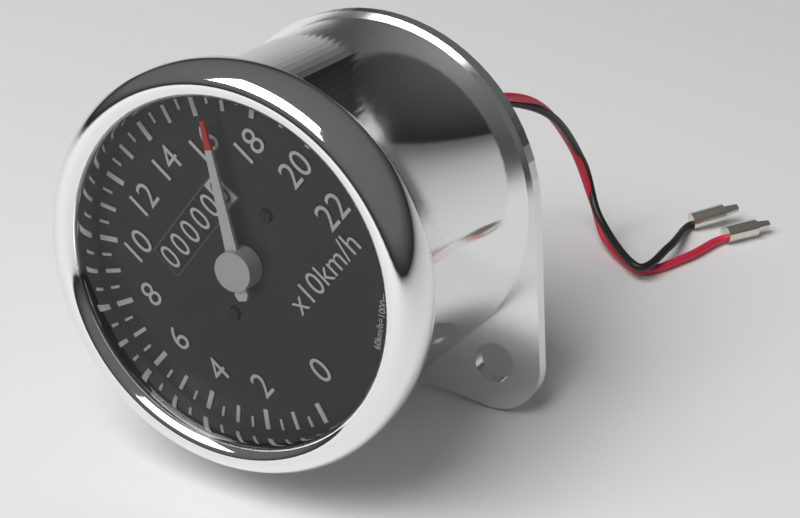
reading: 165 km/h
